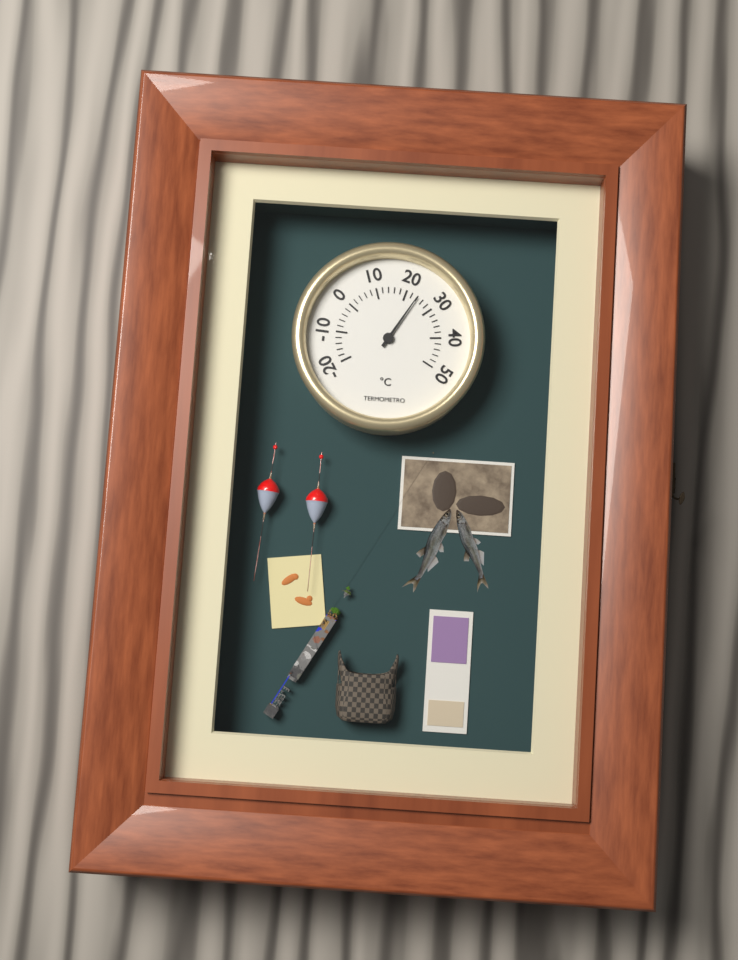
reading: 24 °C
